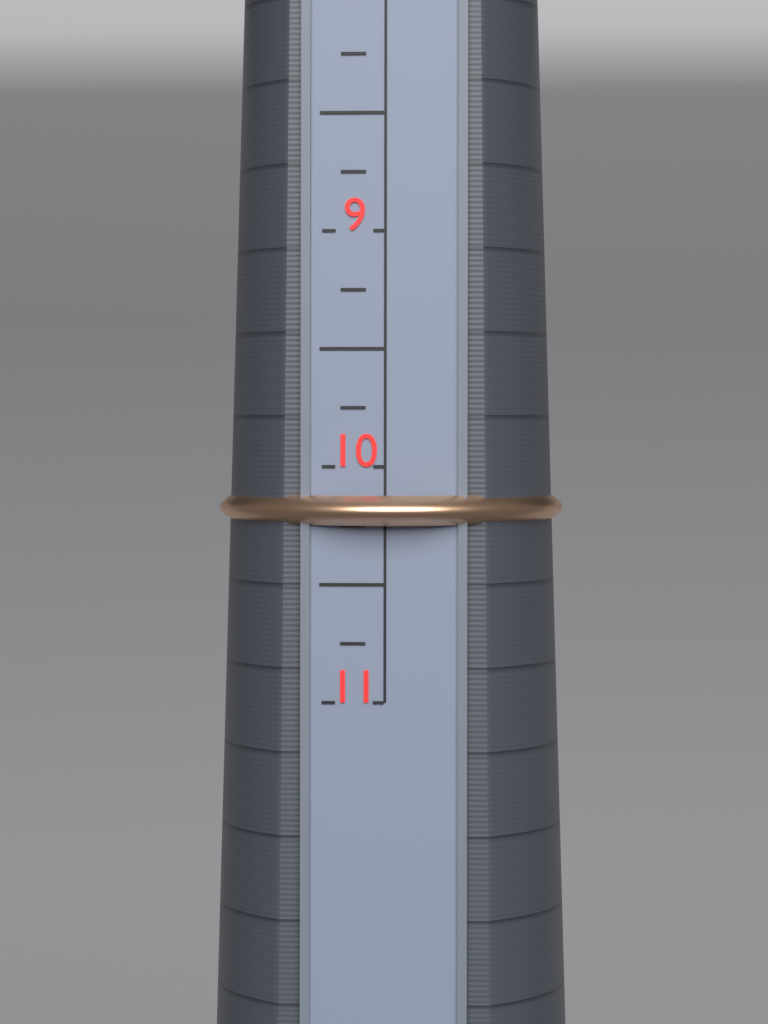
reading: 10.25 (no unit)
